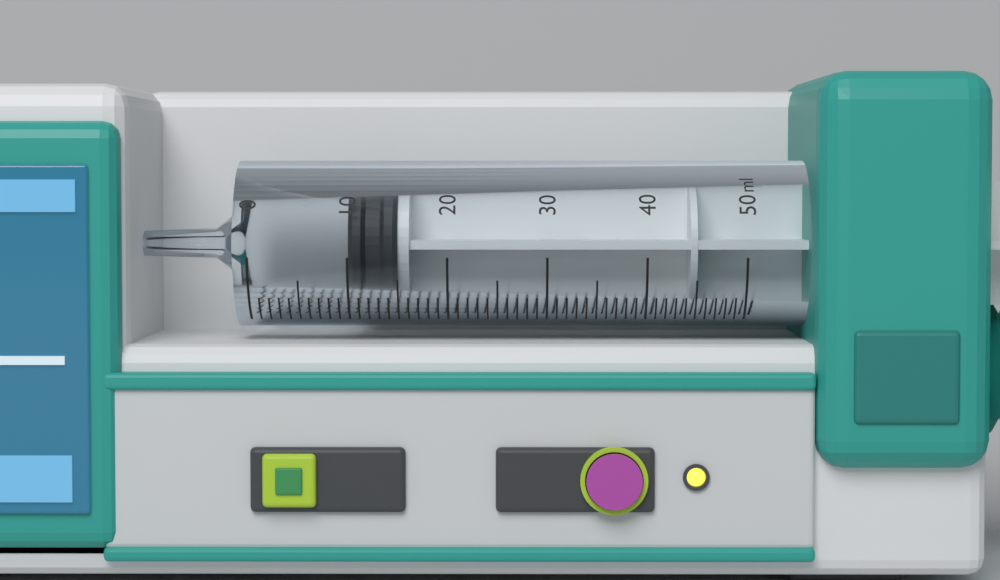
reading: 10 ml
